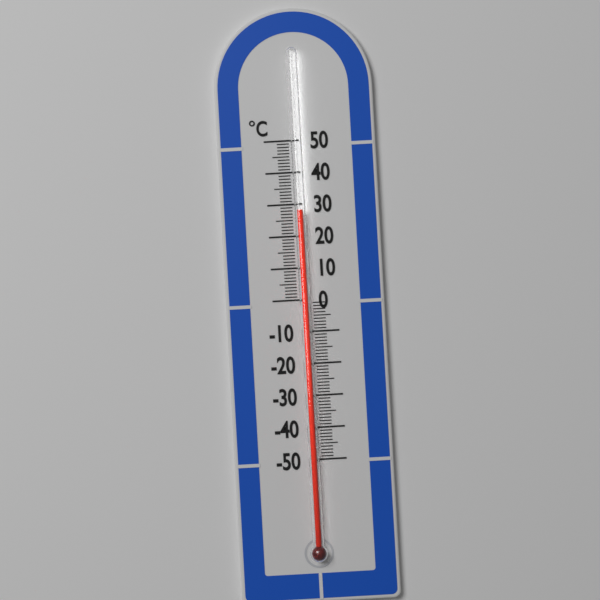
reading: 28 °C
